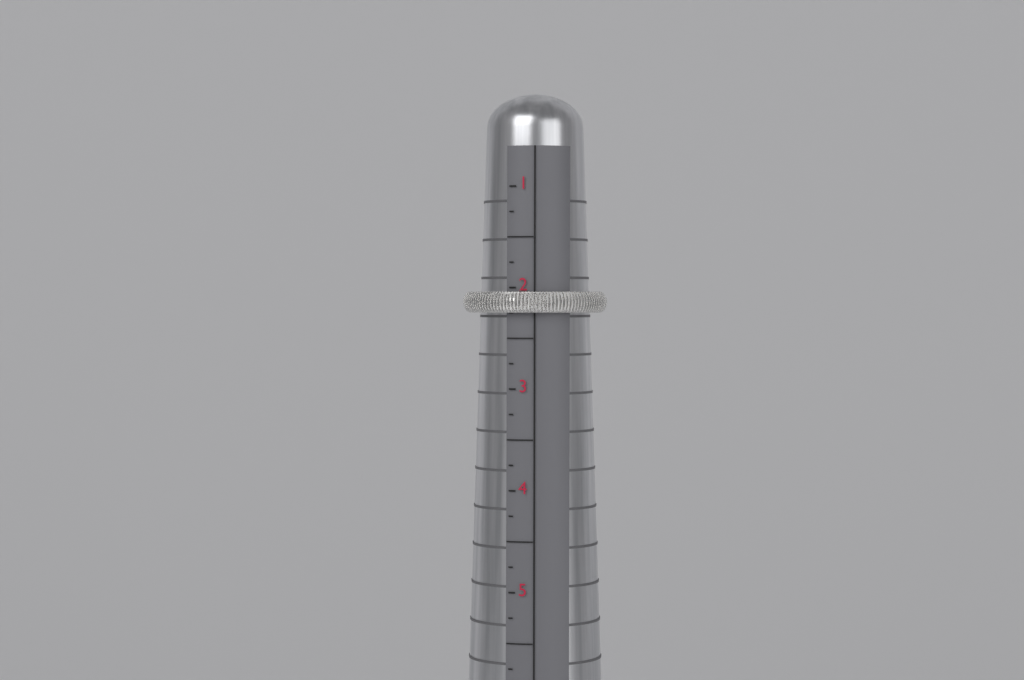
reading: 2.25 (no unit)
